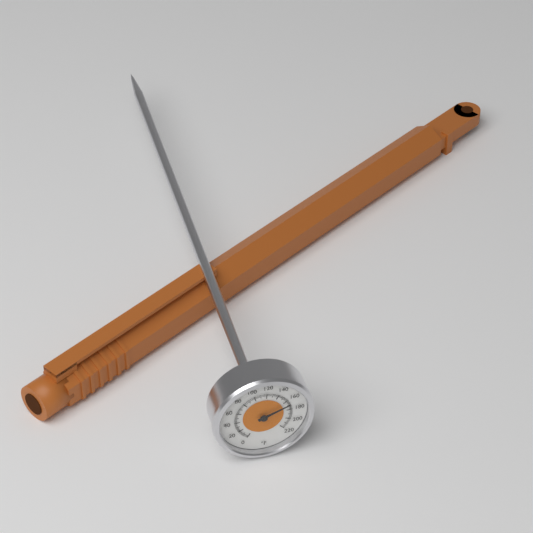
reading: 168 °F
